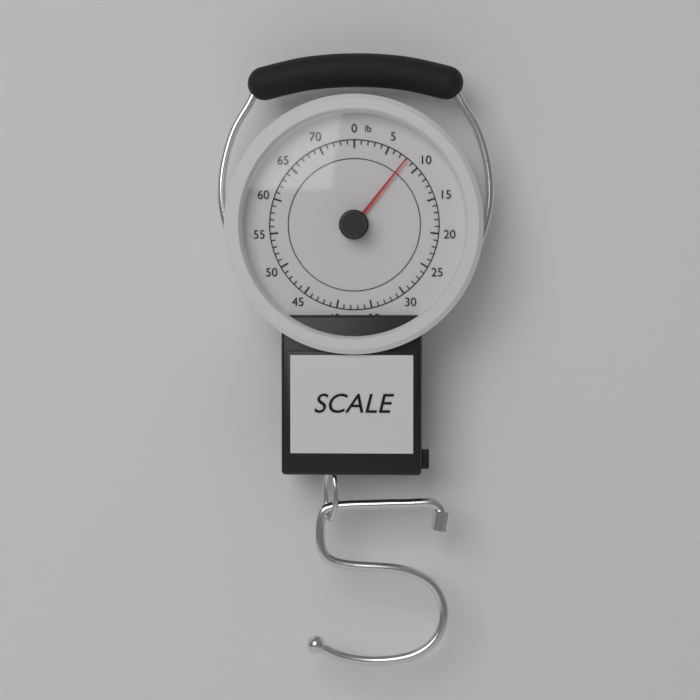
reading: 8 lb
